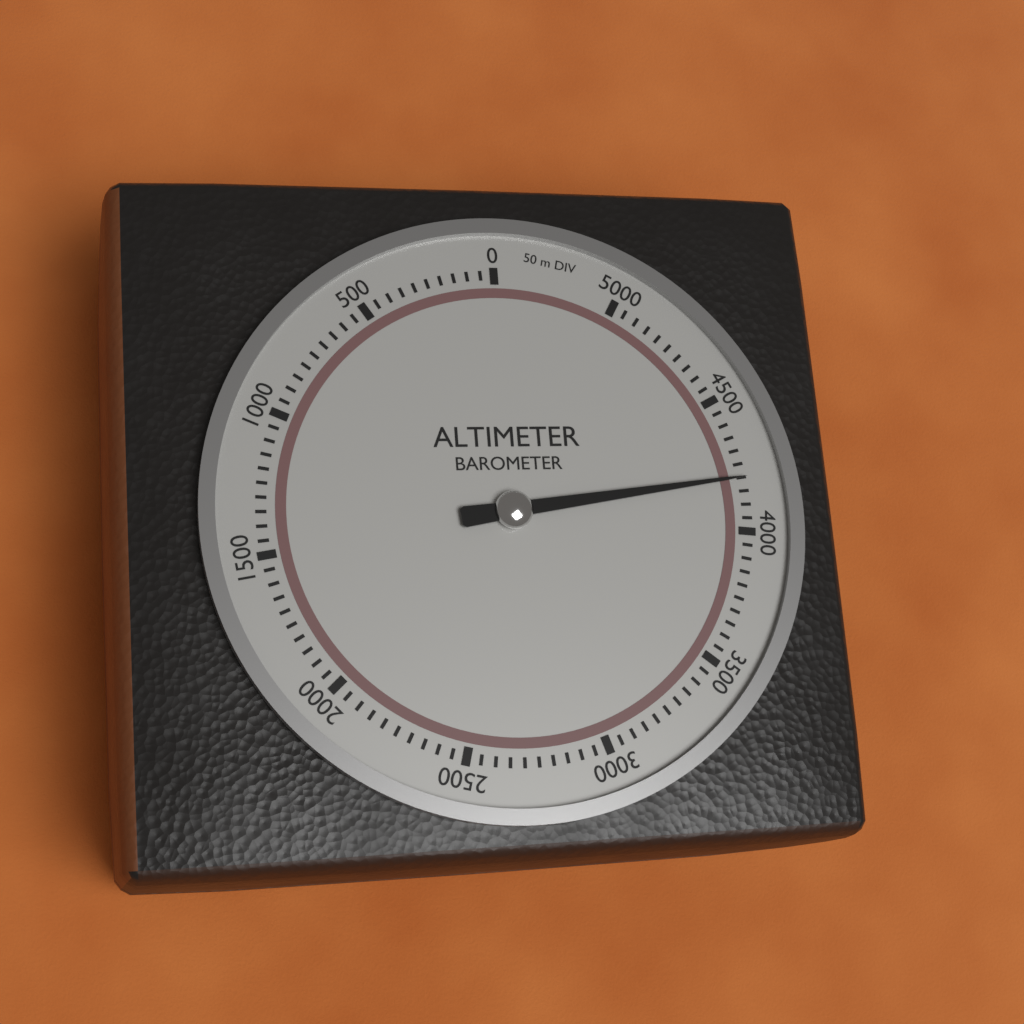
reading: 4200 m
